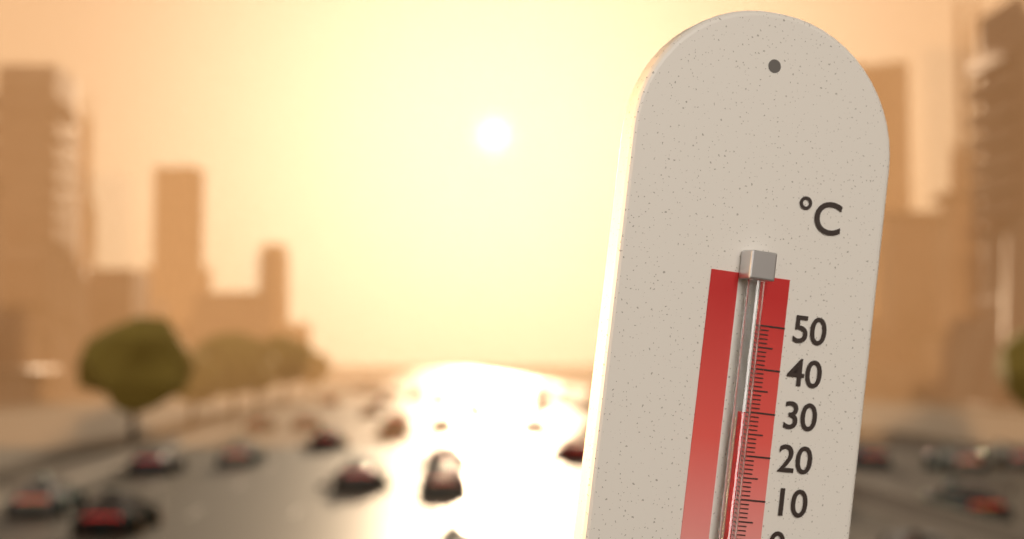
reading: 30 °C
